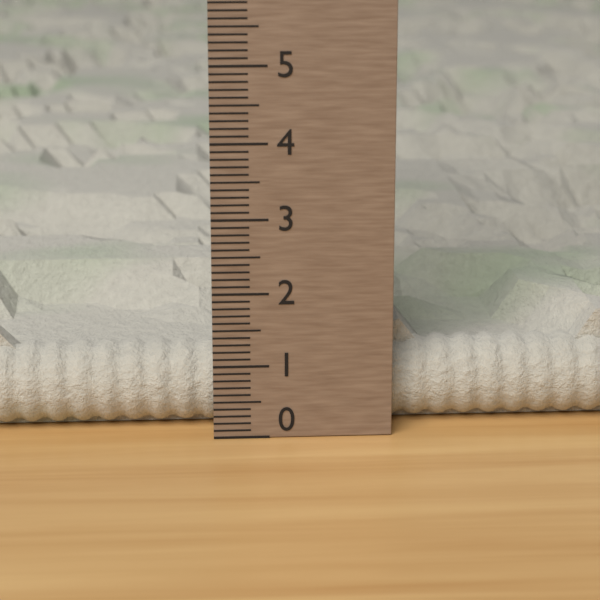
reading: 1.5 (no unit)
